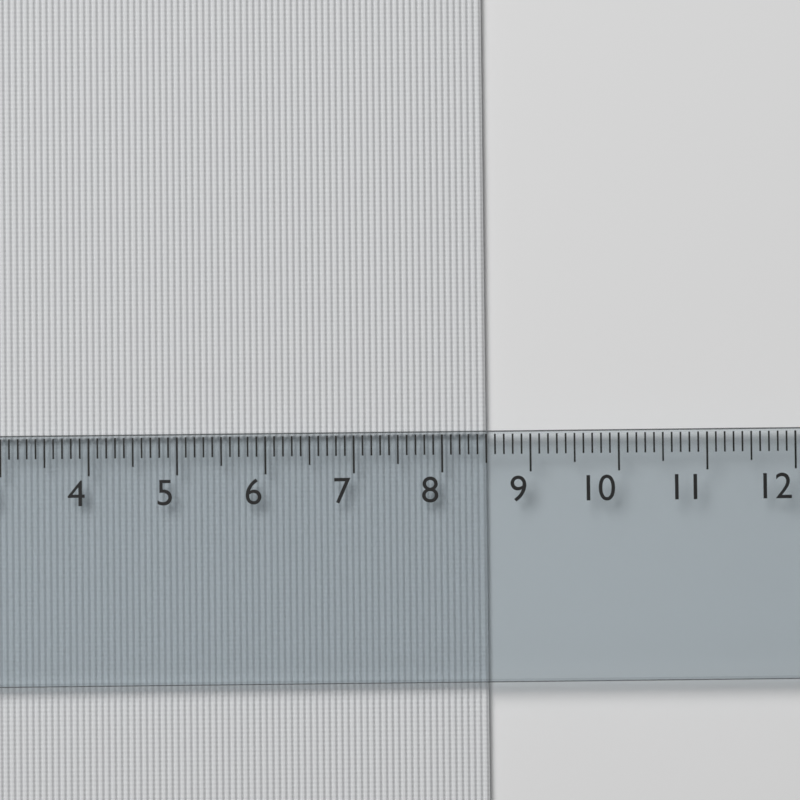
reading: 8.5 cm
